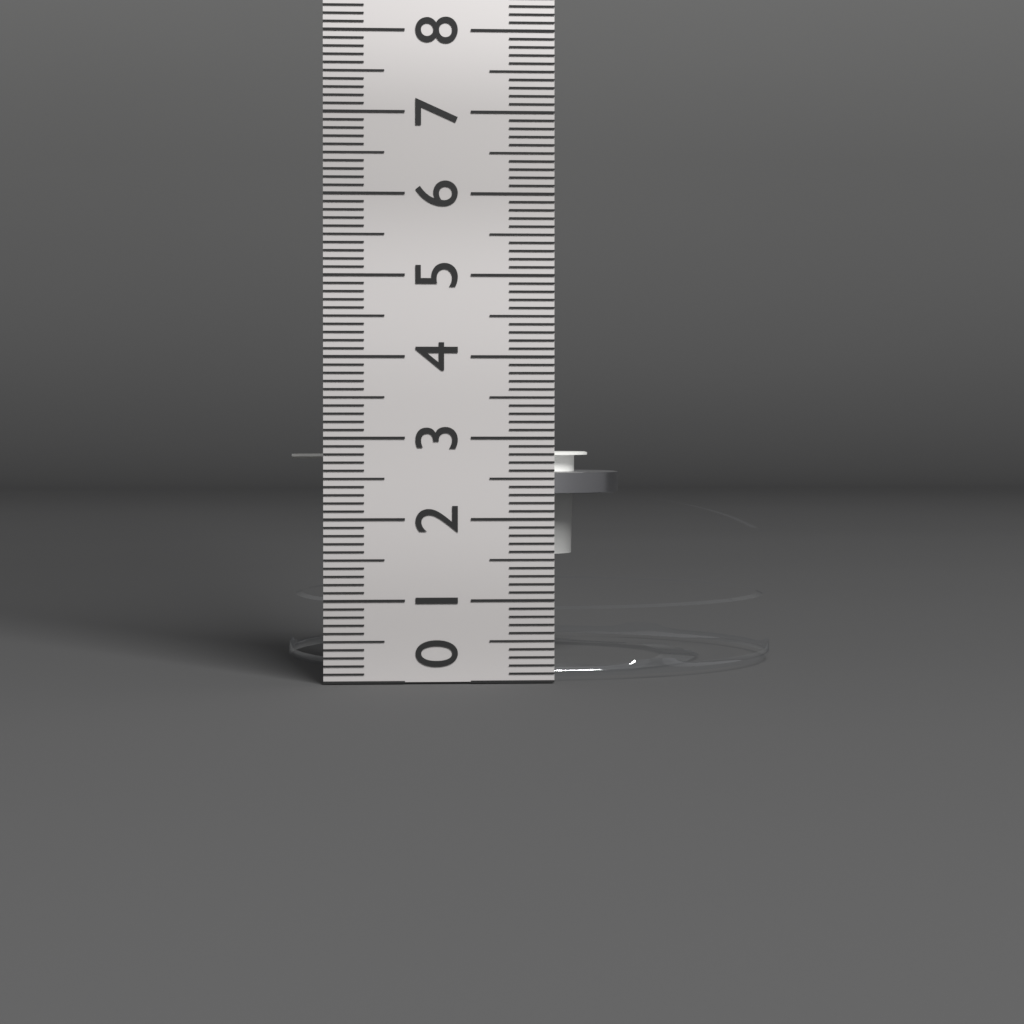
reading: 2.8 cm
